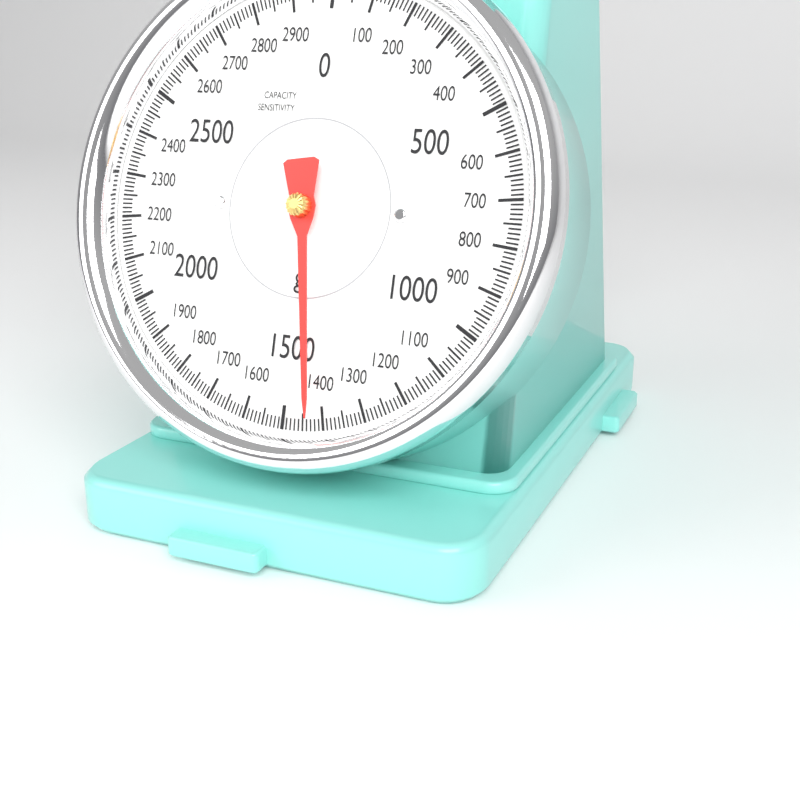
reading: 1430 g
